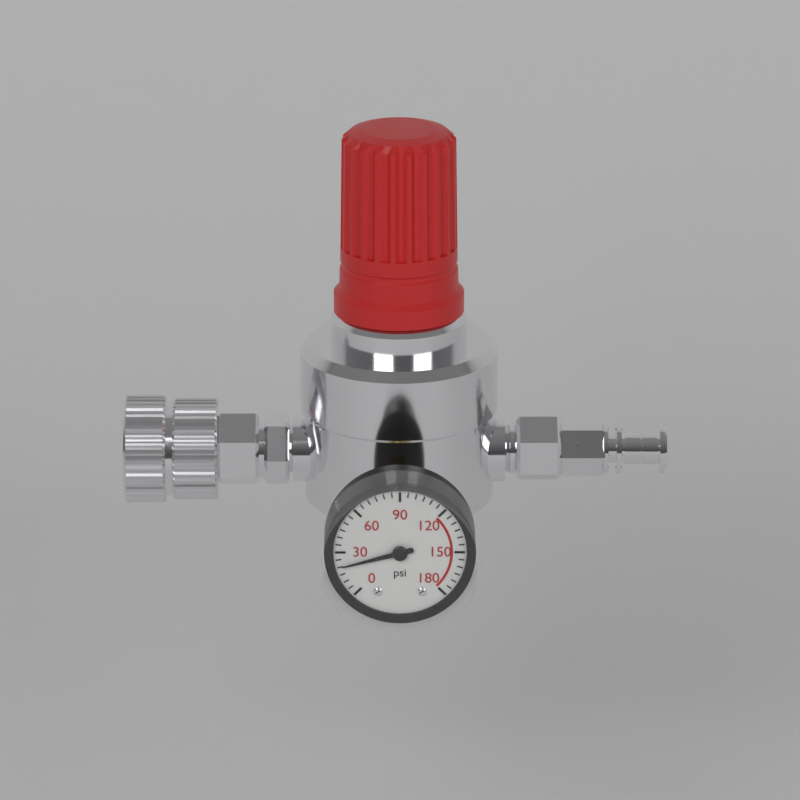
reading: 20 psi
